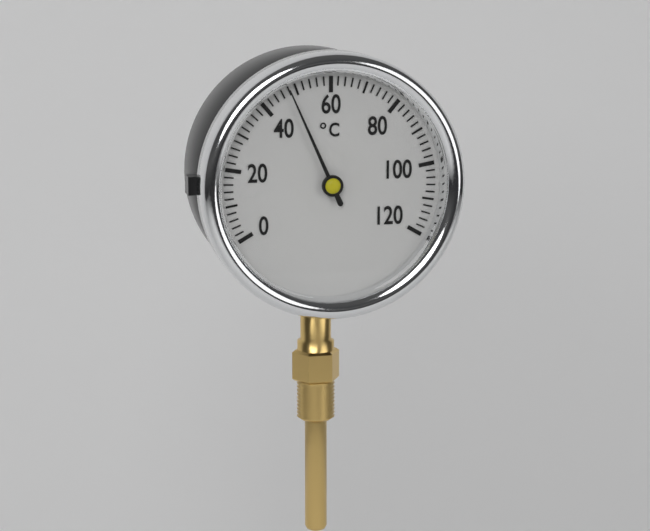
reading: 48 °C
